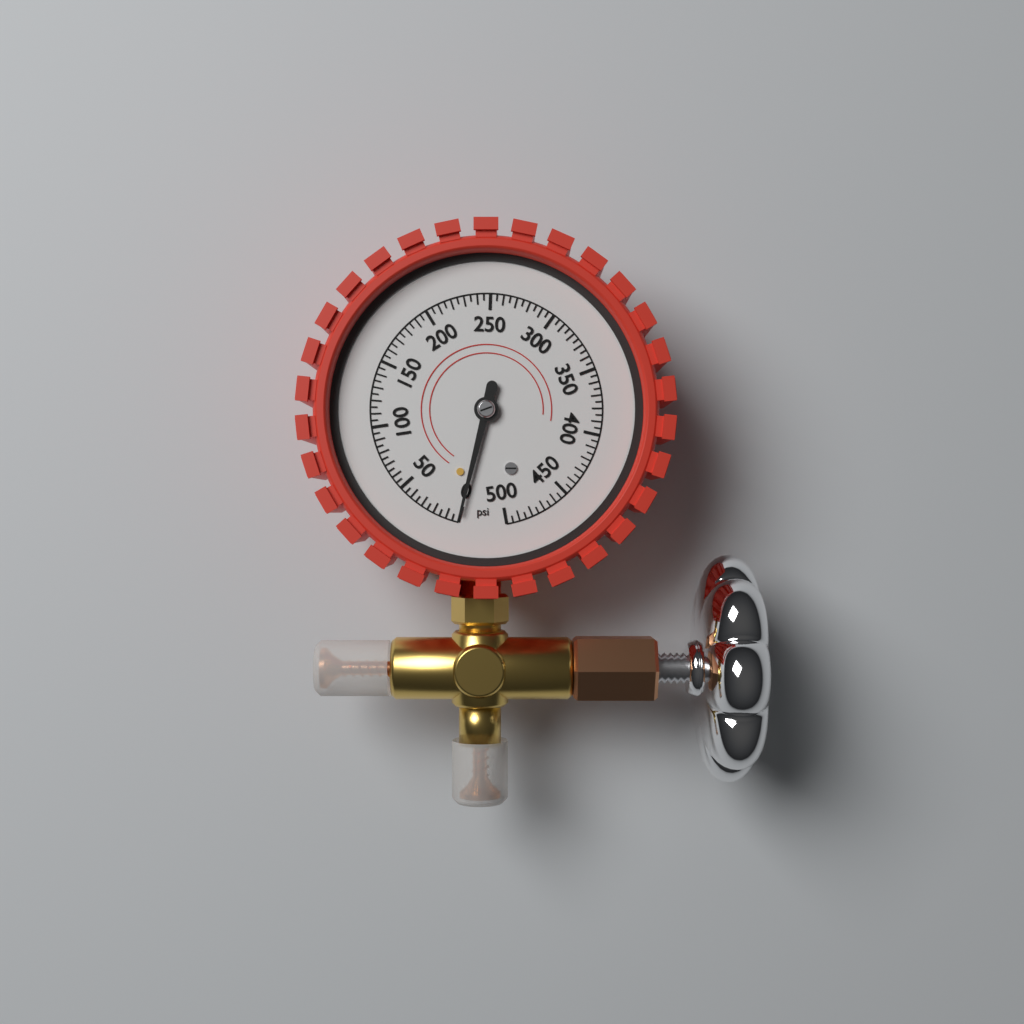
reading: 0 psi
